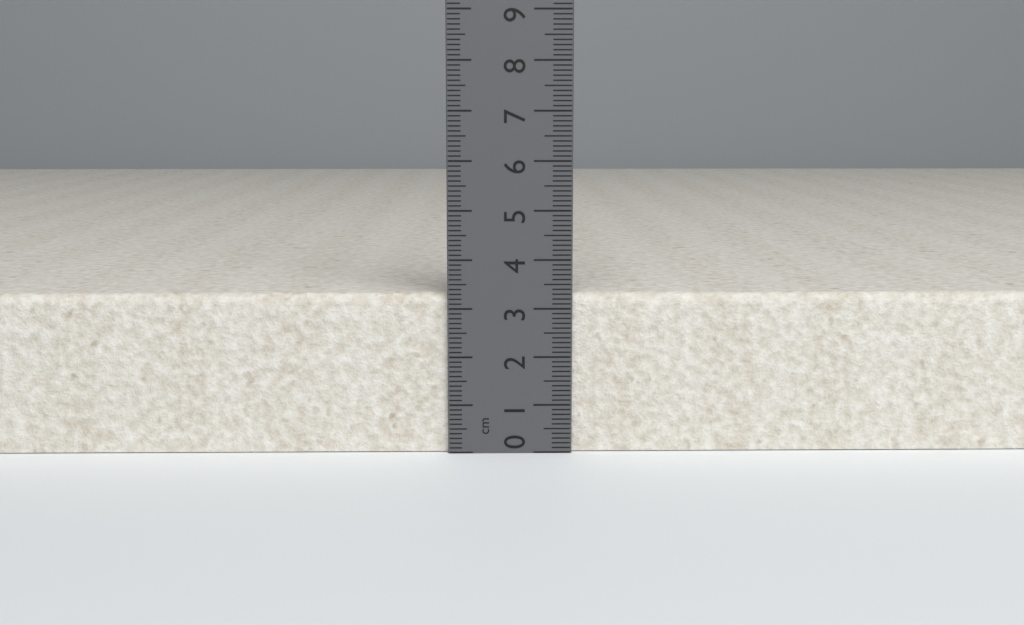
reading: 3.3 cm
